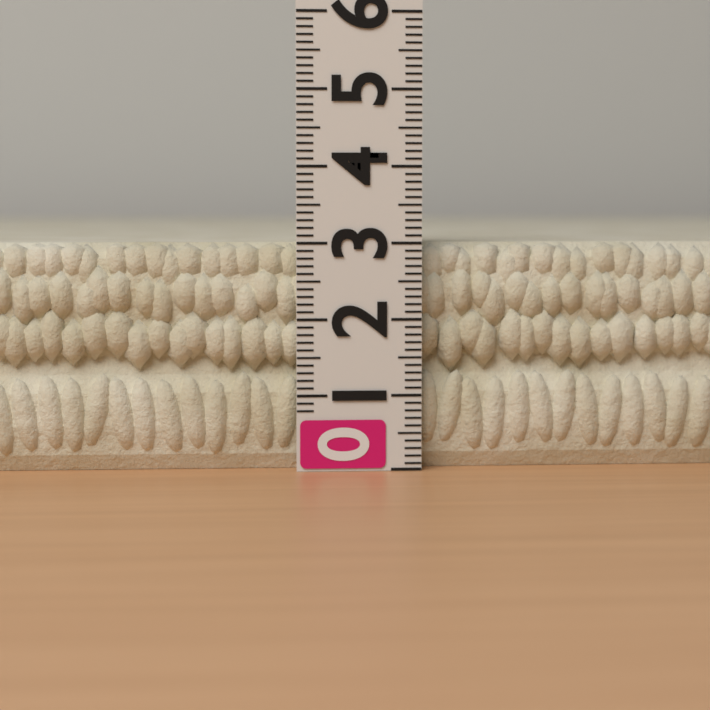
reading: 3.0 (no unit)
